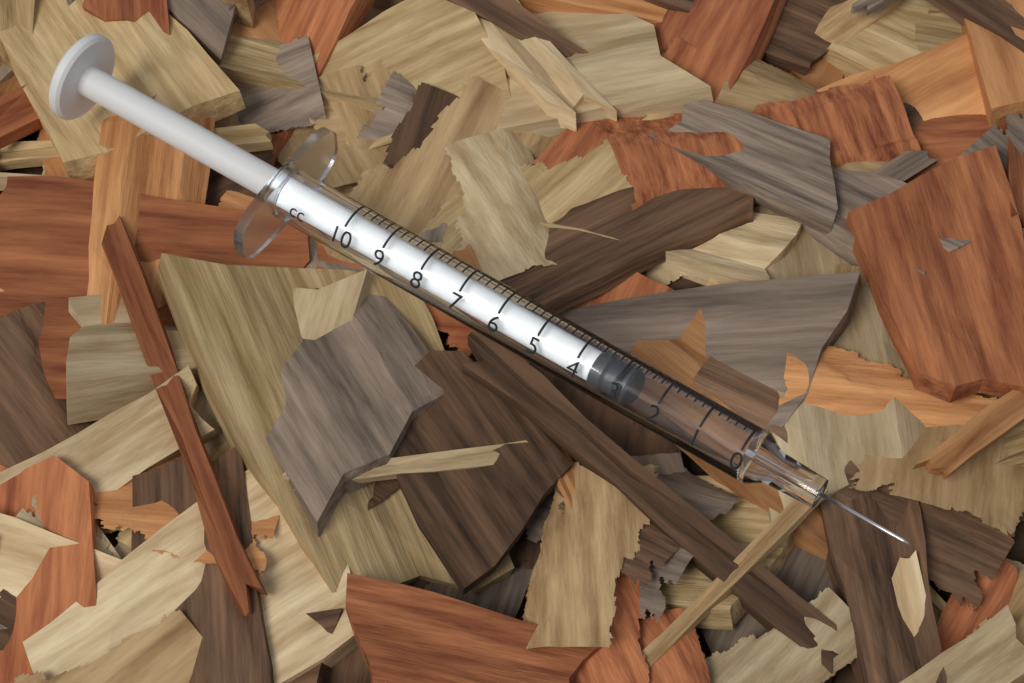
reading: 2.8 cc
